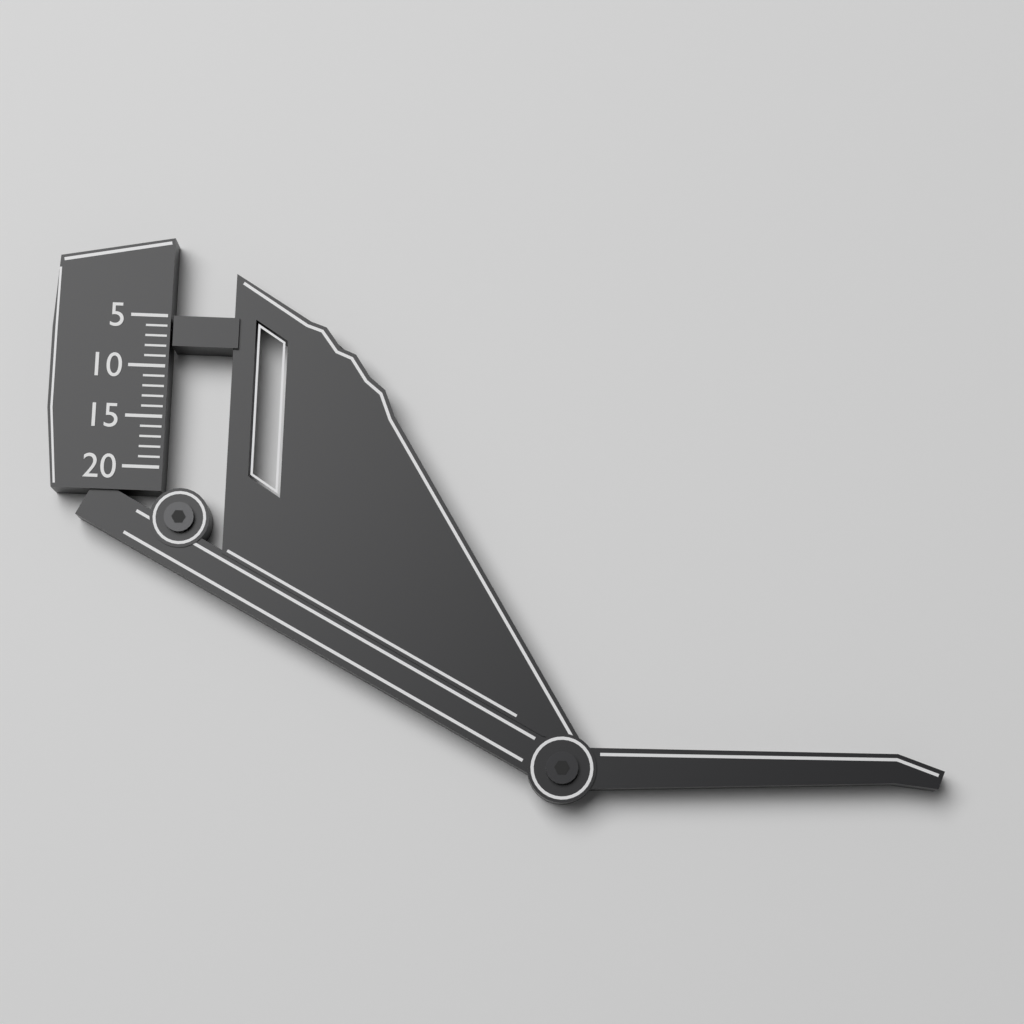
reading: 8 (no unit)
